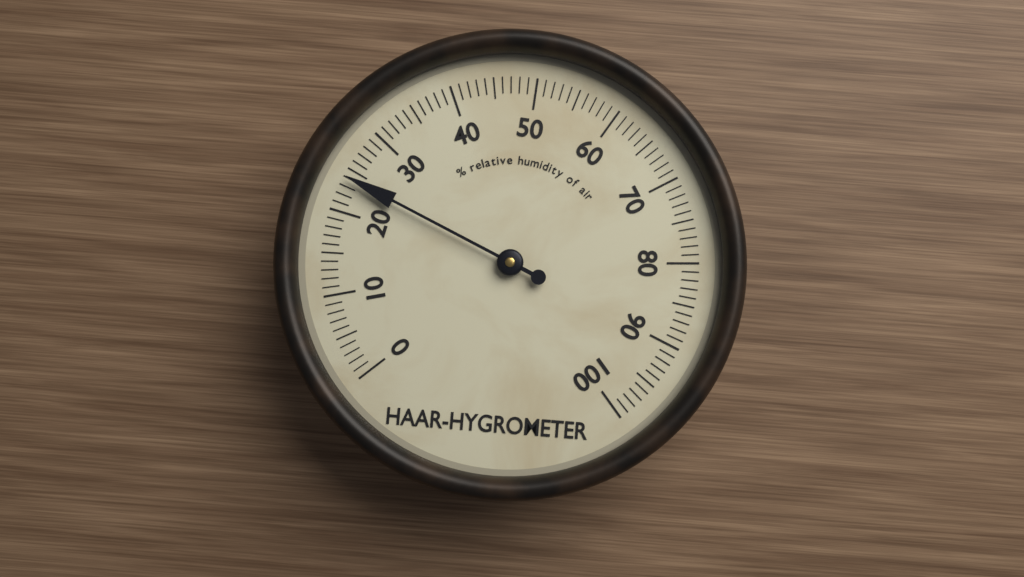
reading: 24 %
